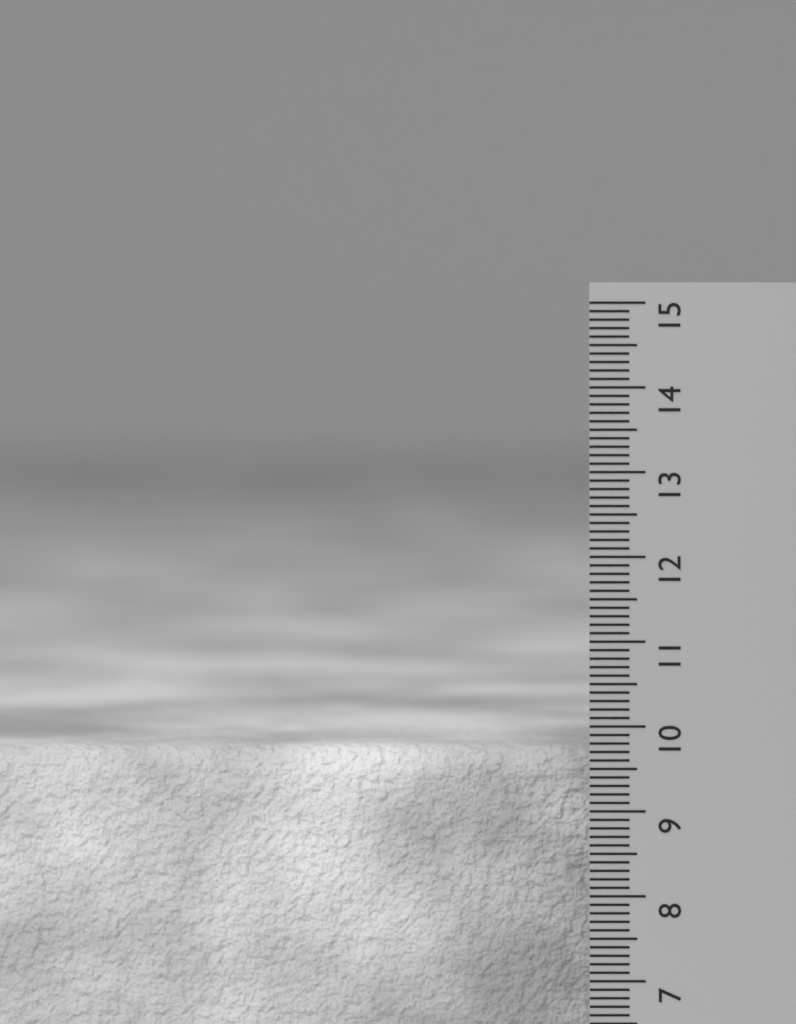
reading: 9.7 cm
